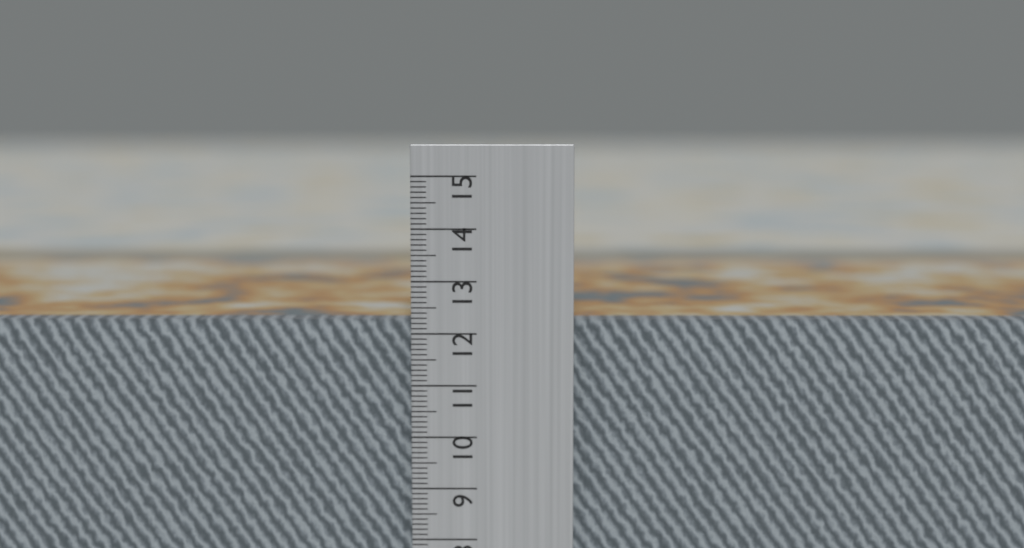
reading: 12.2 cm
